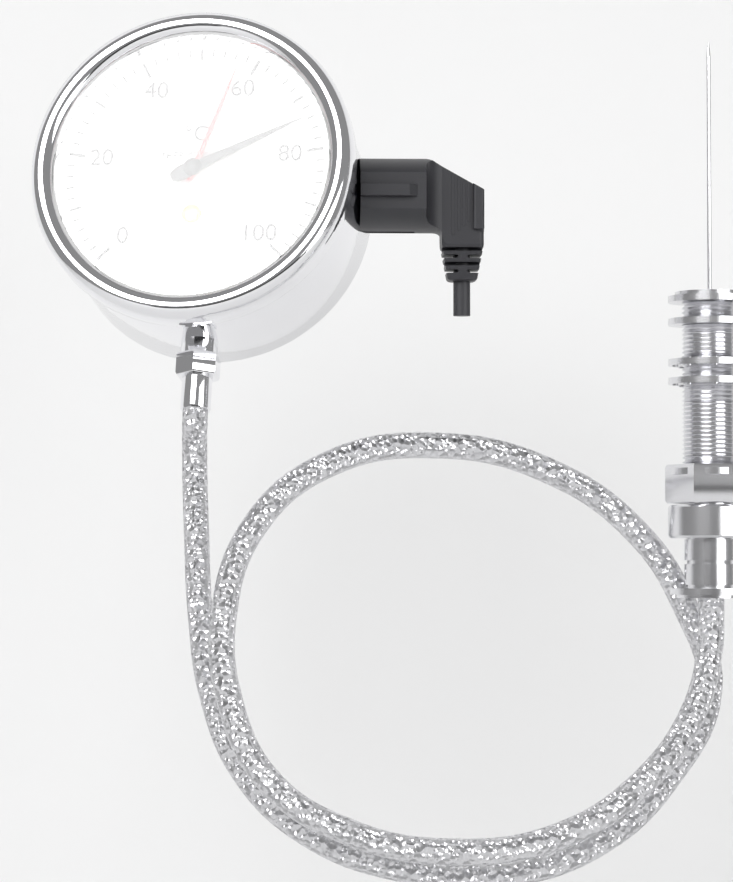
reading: 74 °C
